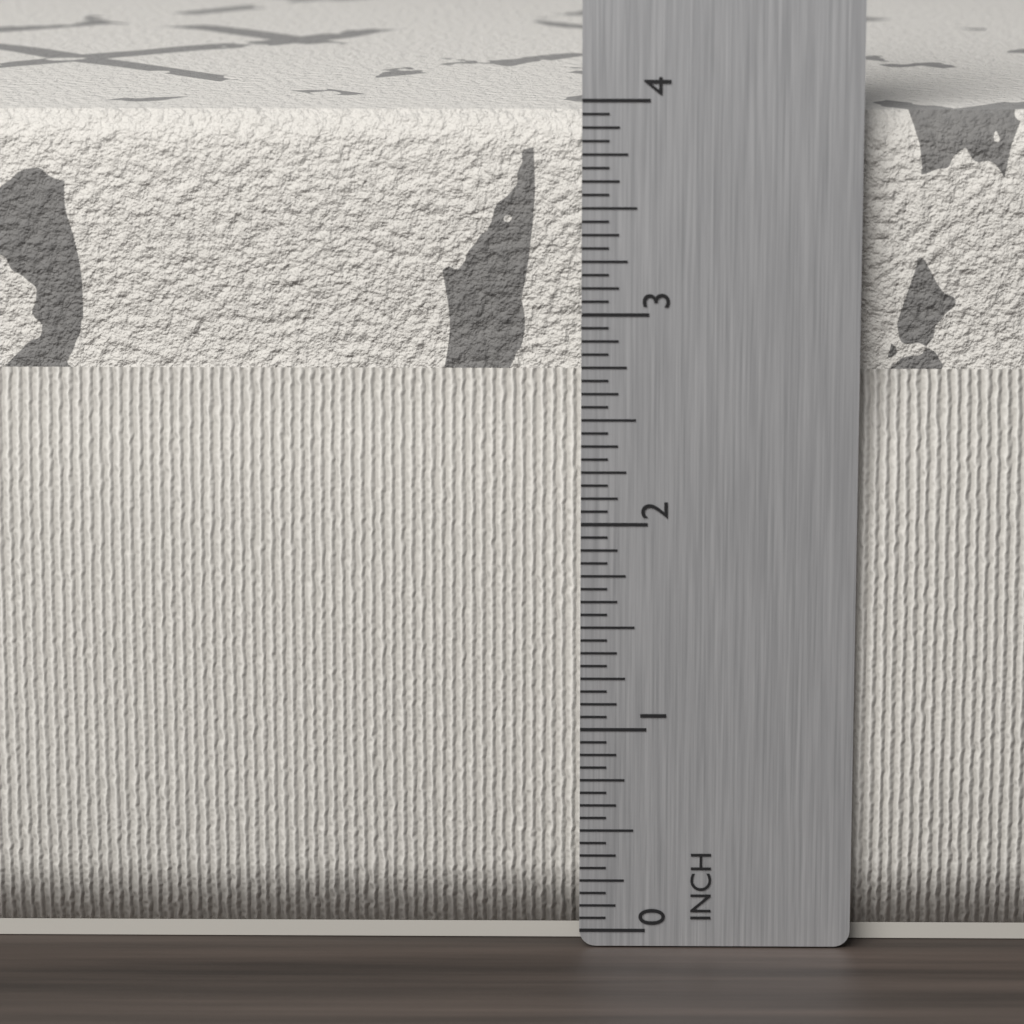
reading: 3.9375 in
